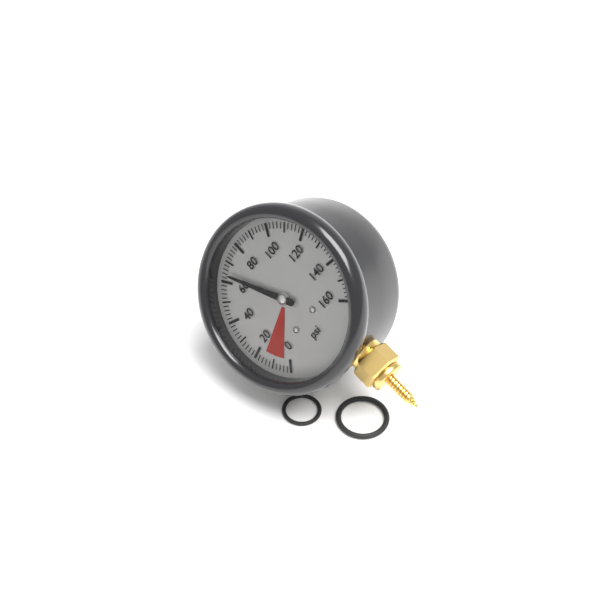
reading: 64 psi
